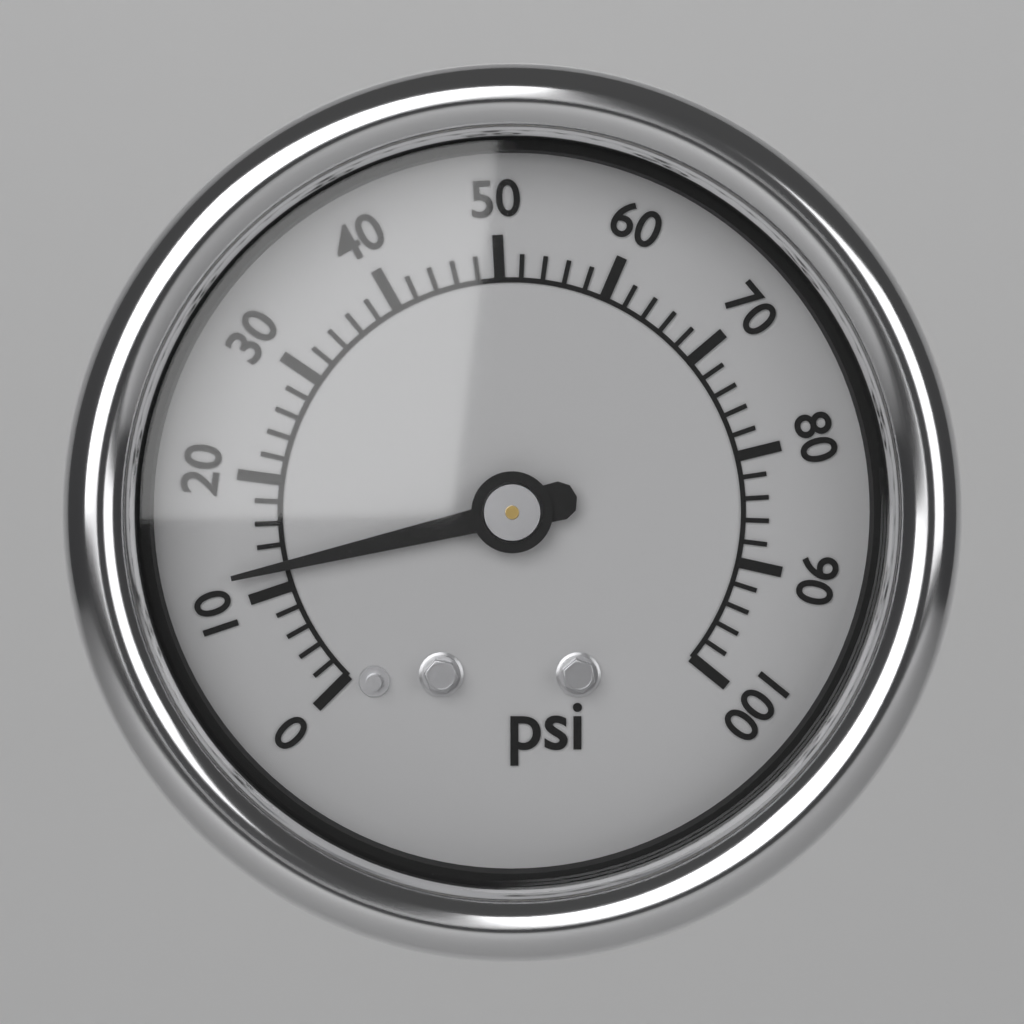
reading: 12 psi
